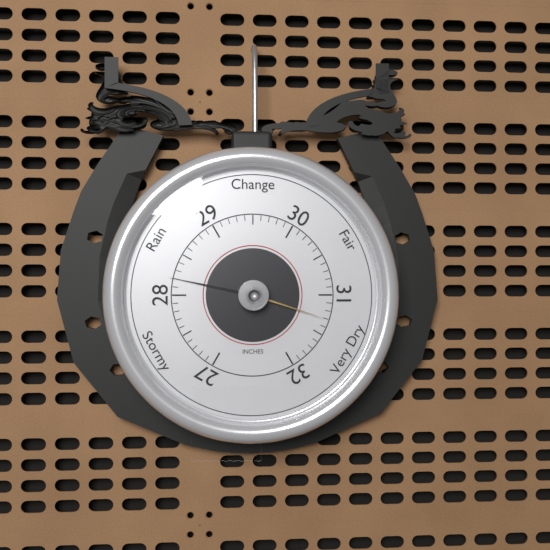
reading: 28.2 inHg
